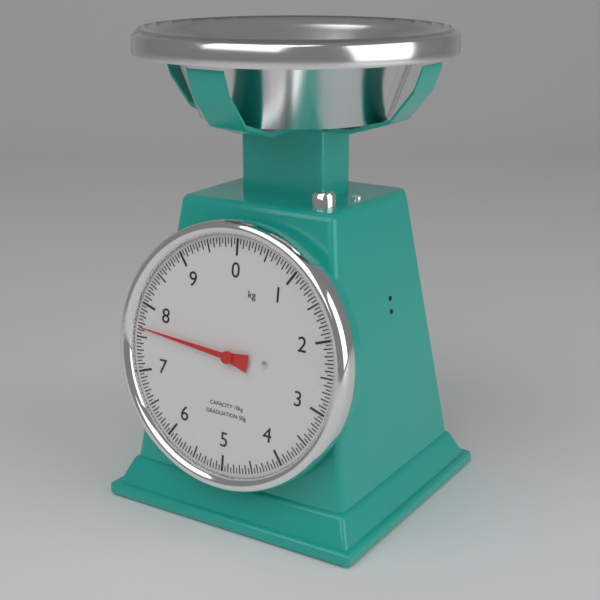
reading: 7.65 kg
